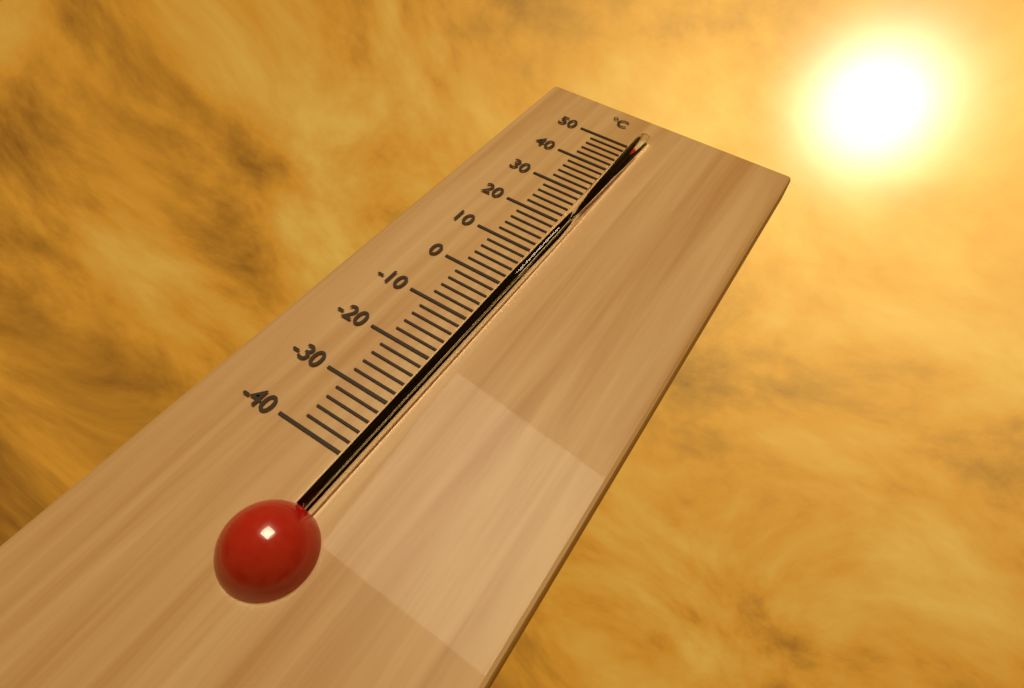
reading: 48 °C
